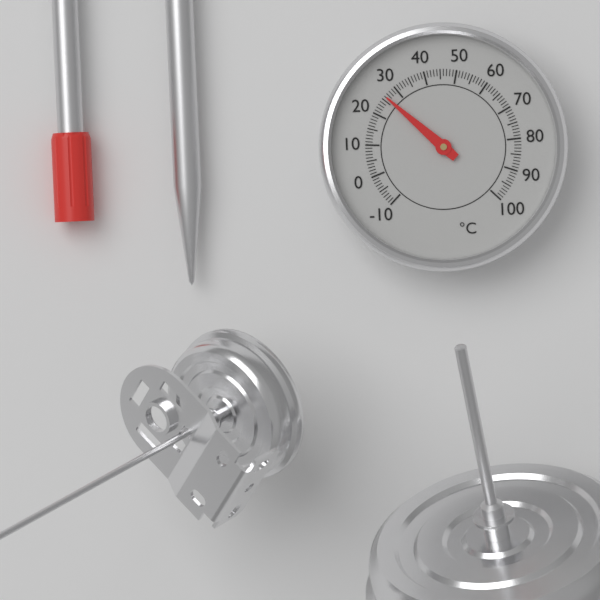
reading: 26 °C
